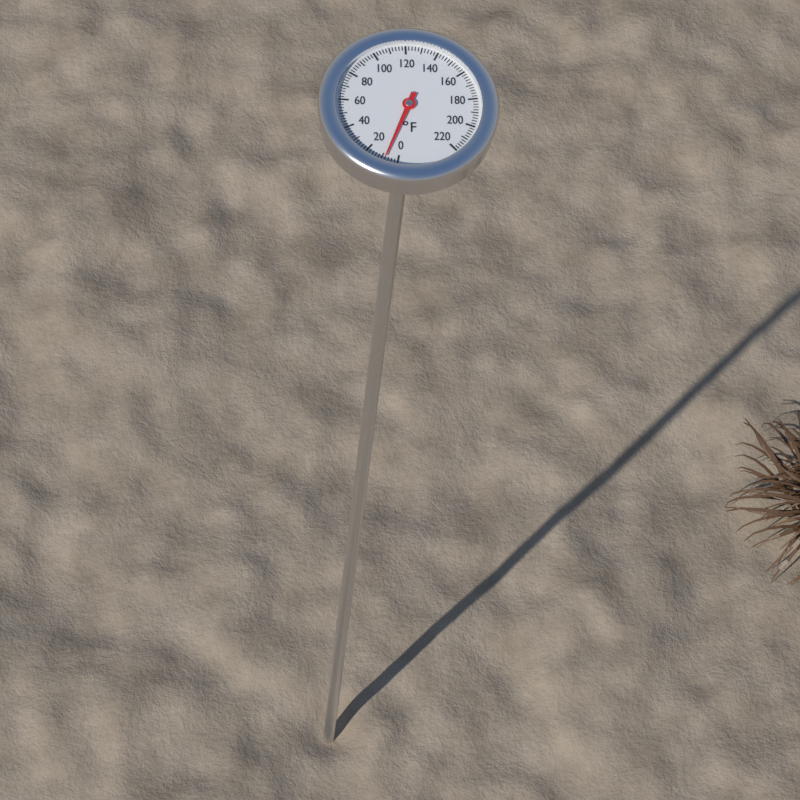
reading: 8 °F
